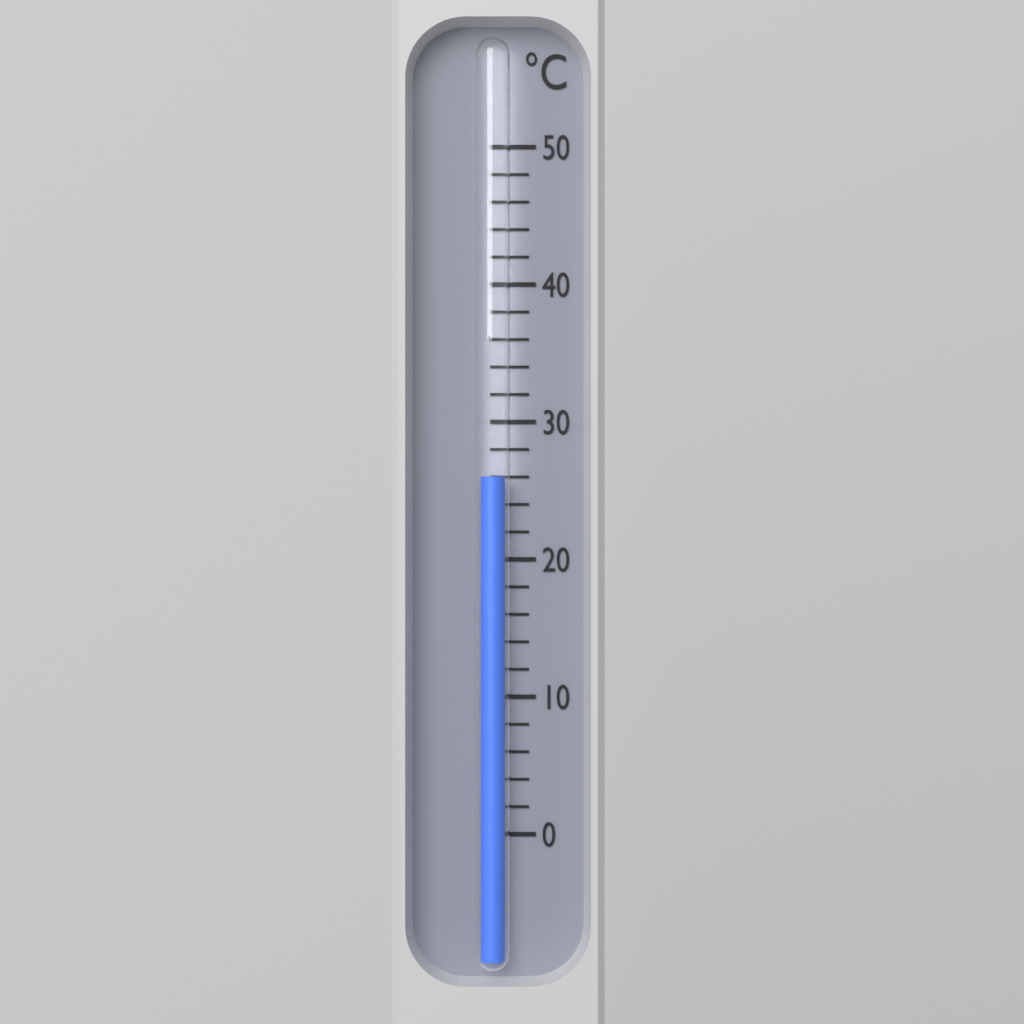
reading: 26 °C
